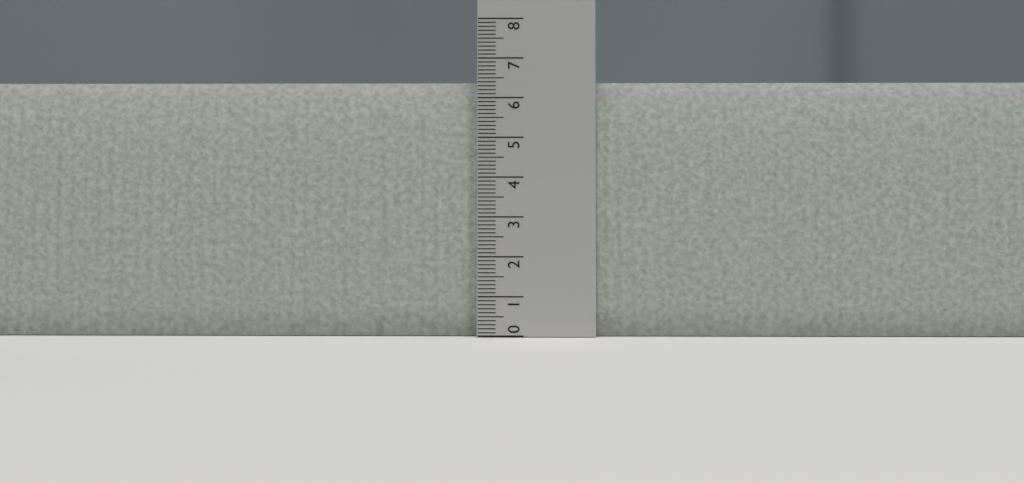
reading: 6.4 (no unit)
